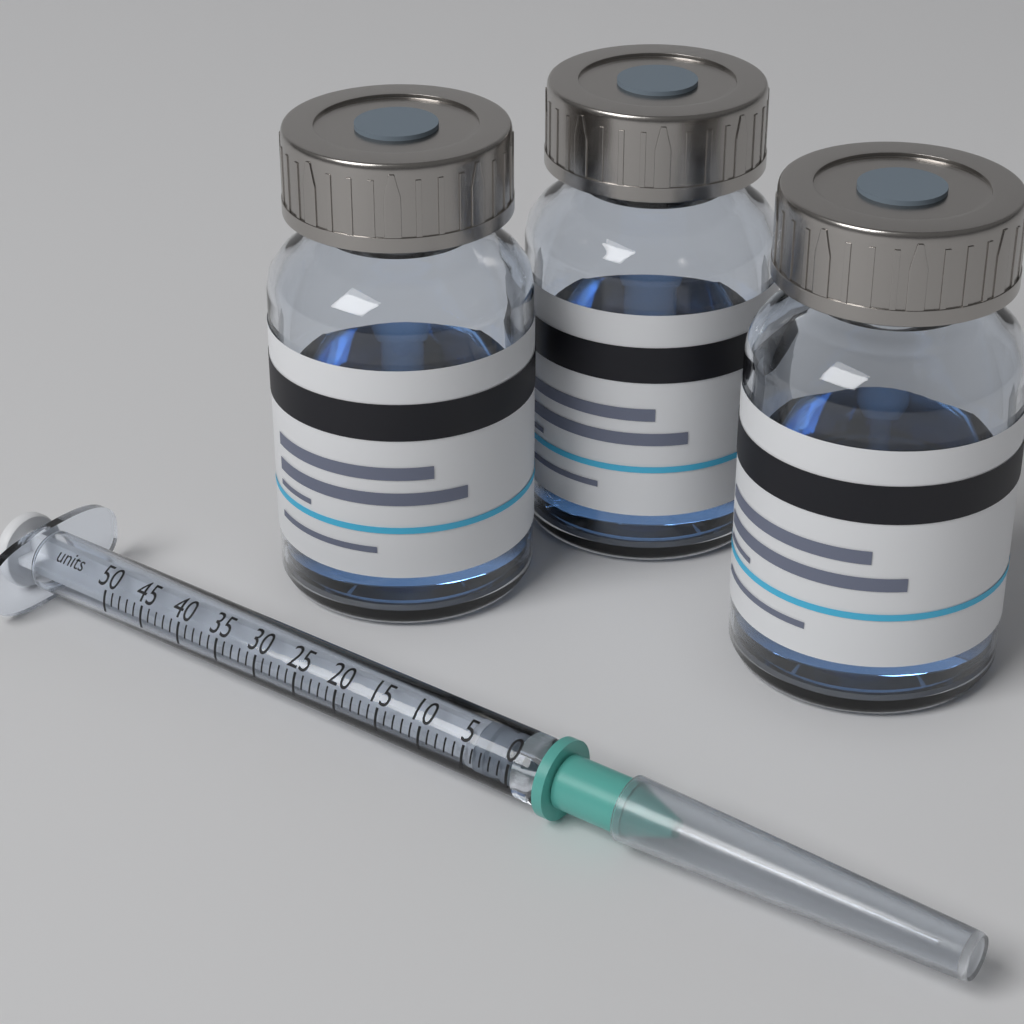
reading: 0 units
